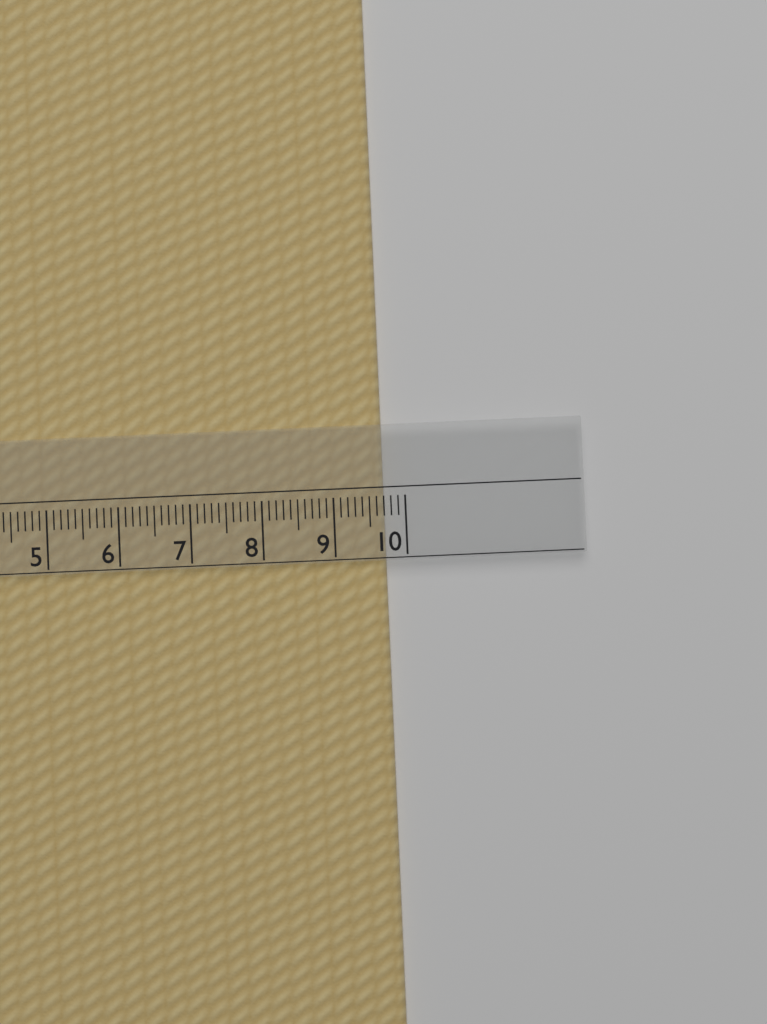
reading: 9.7 cm
